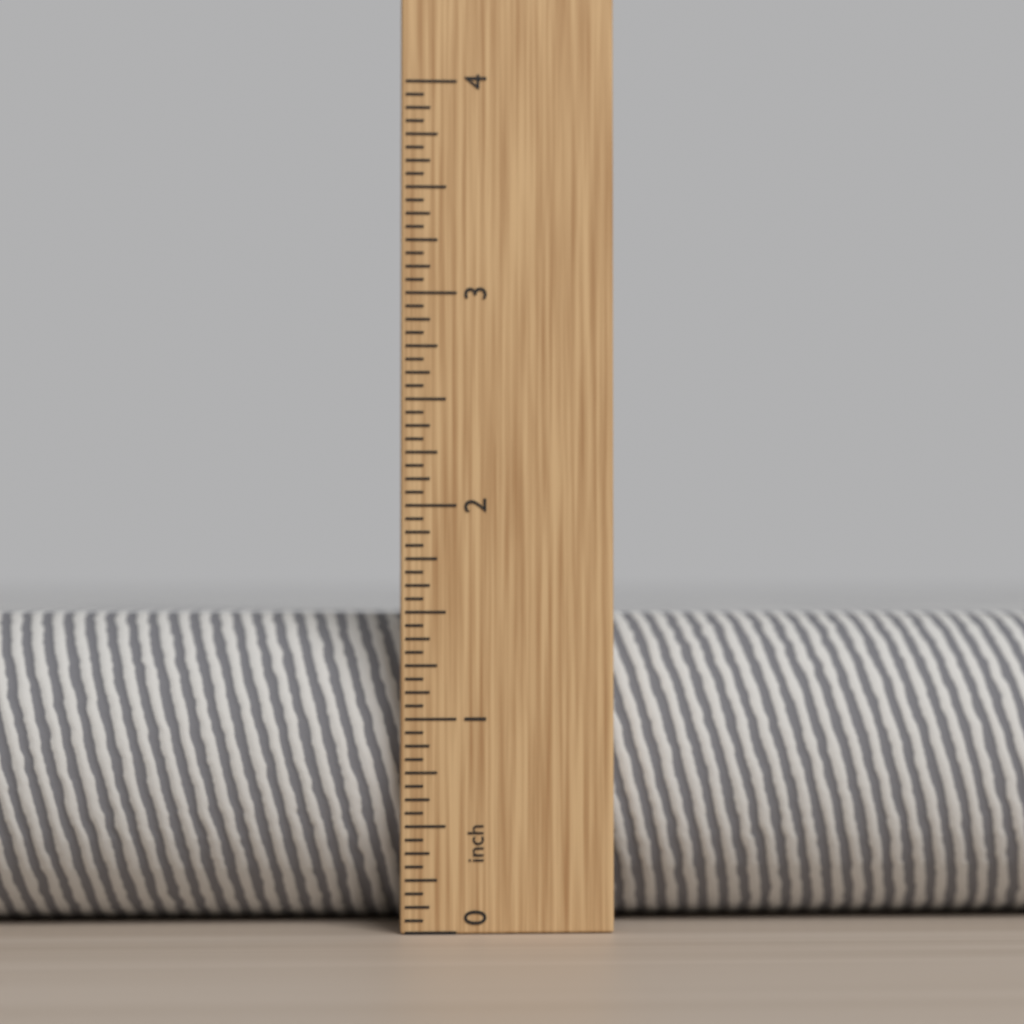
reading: 1.5000 in
